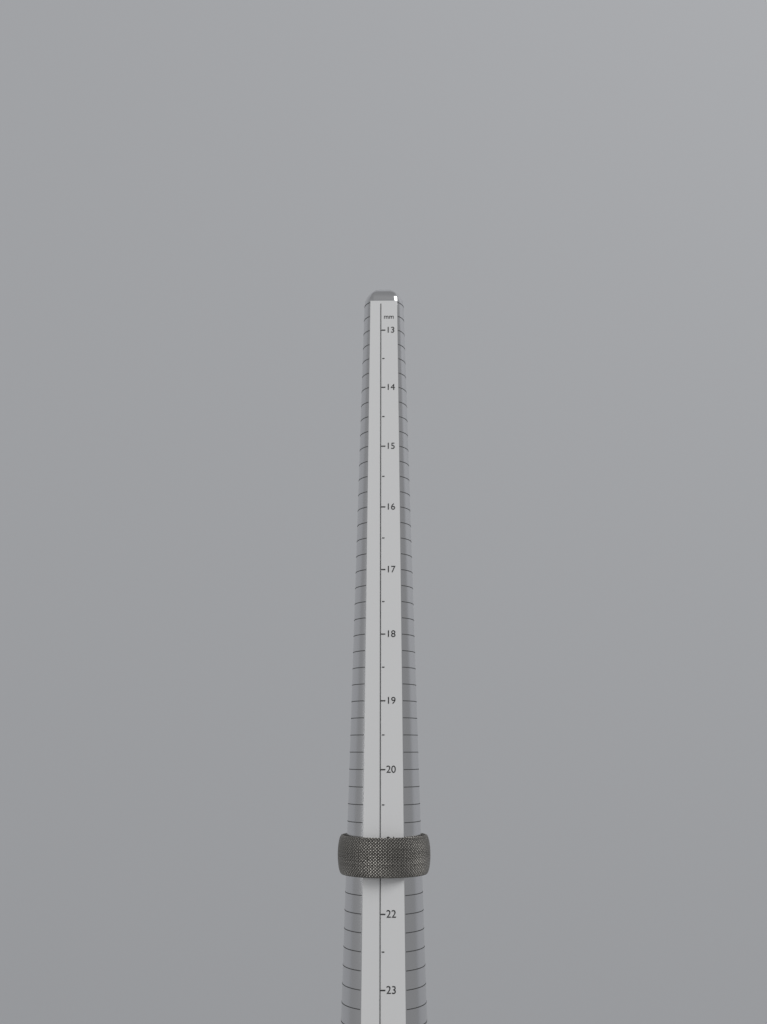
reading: 21.5 mm
